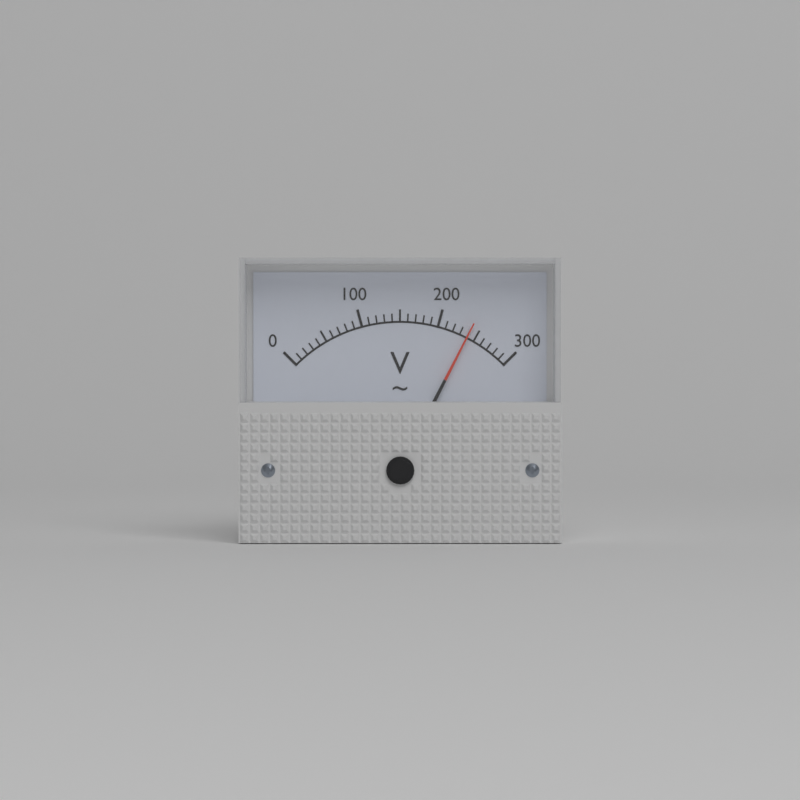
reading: 240 V
